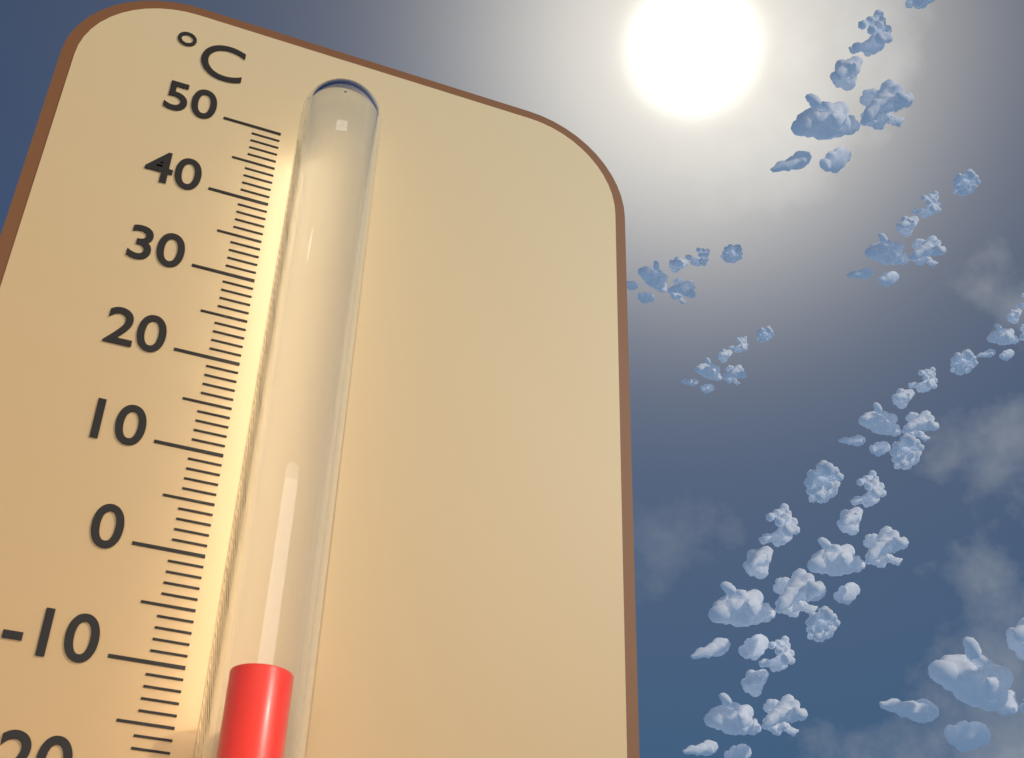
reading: -12 °C
